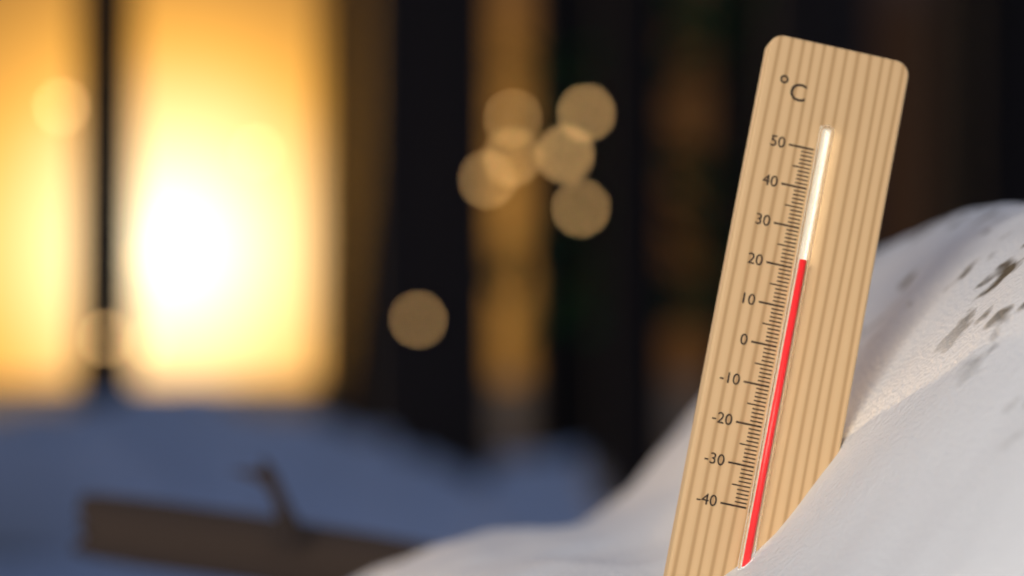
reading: 22 °C
